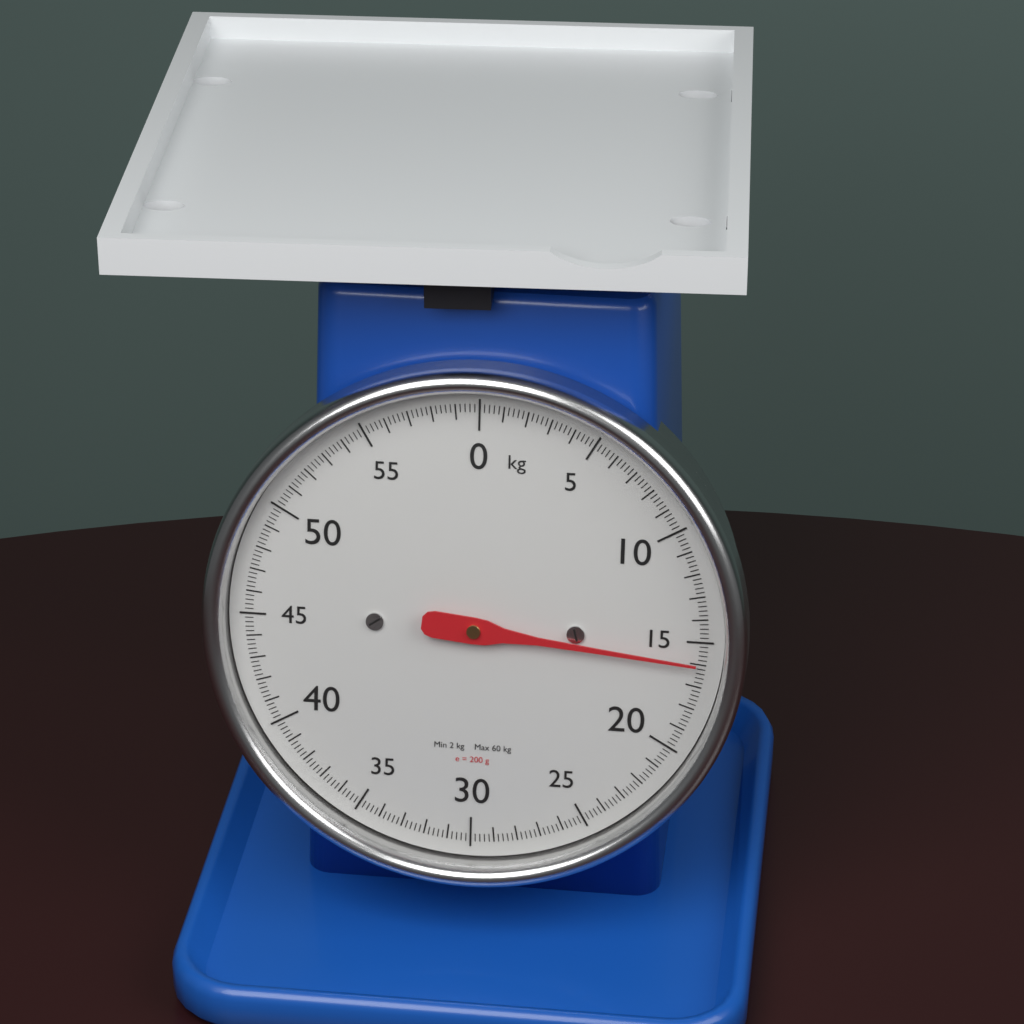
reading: 16.0 kg
